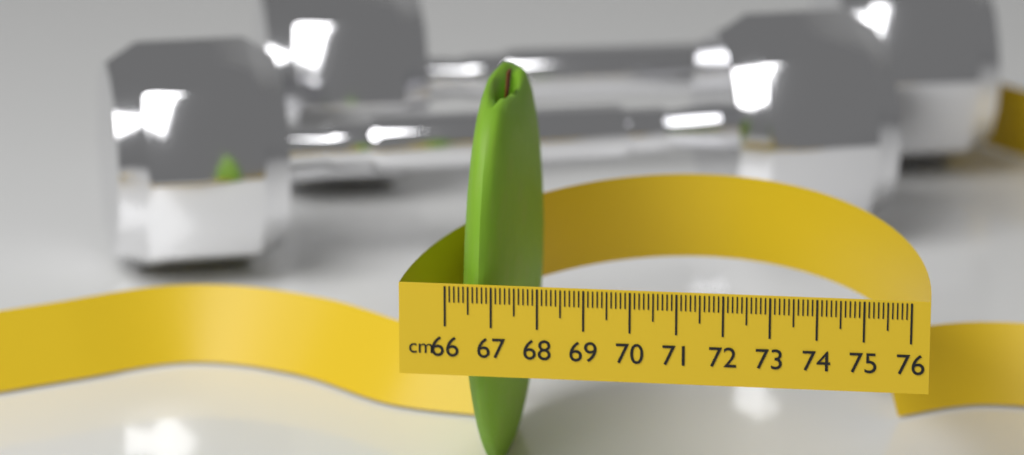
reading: 67.4 cm
